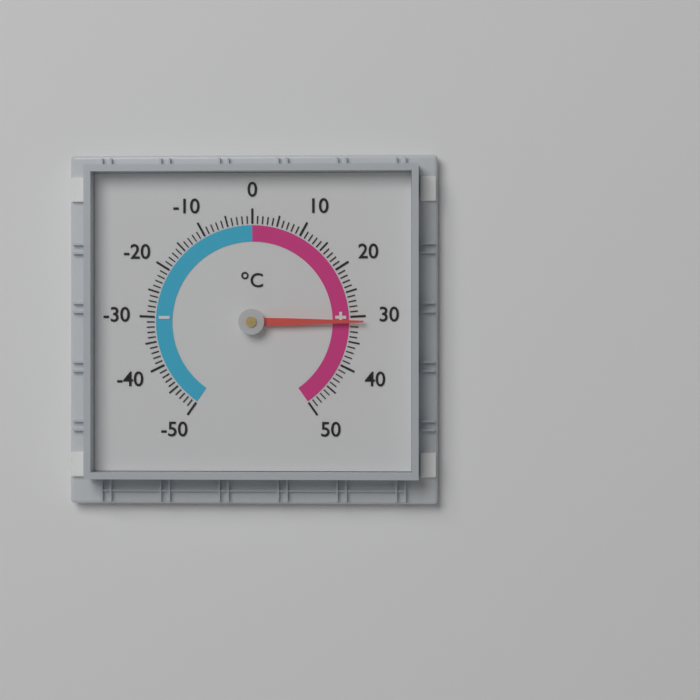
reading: 31 °C
